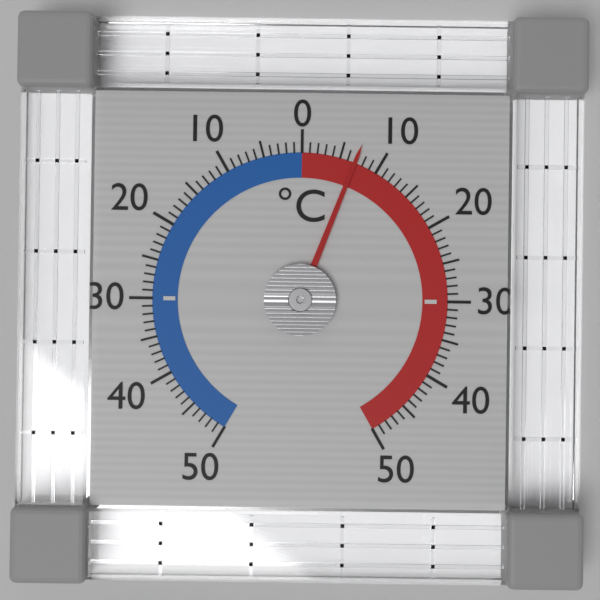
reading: 7 °C
